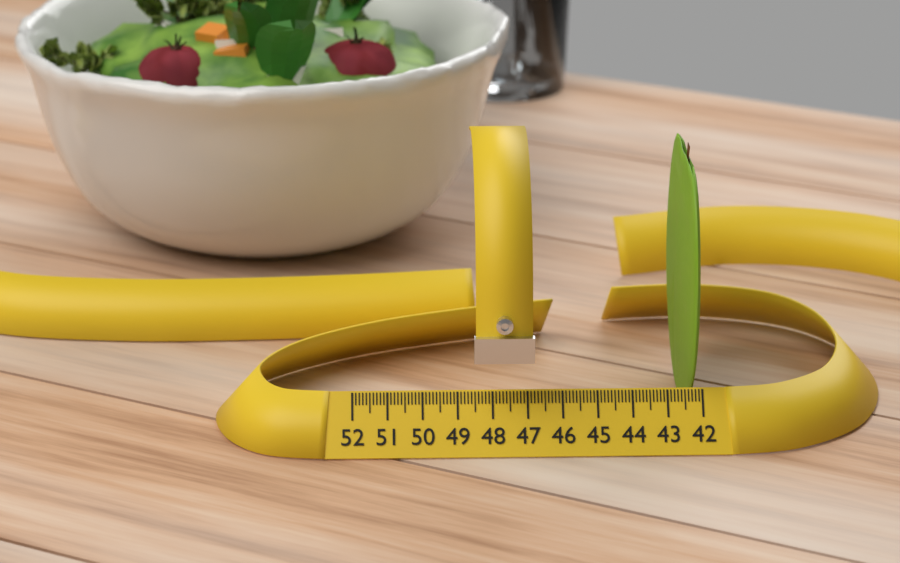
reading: 42.5 (no unit)
